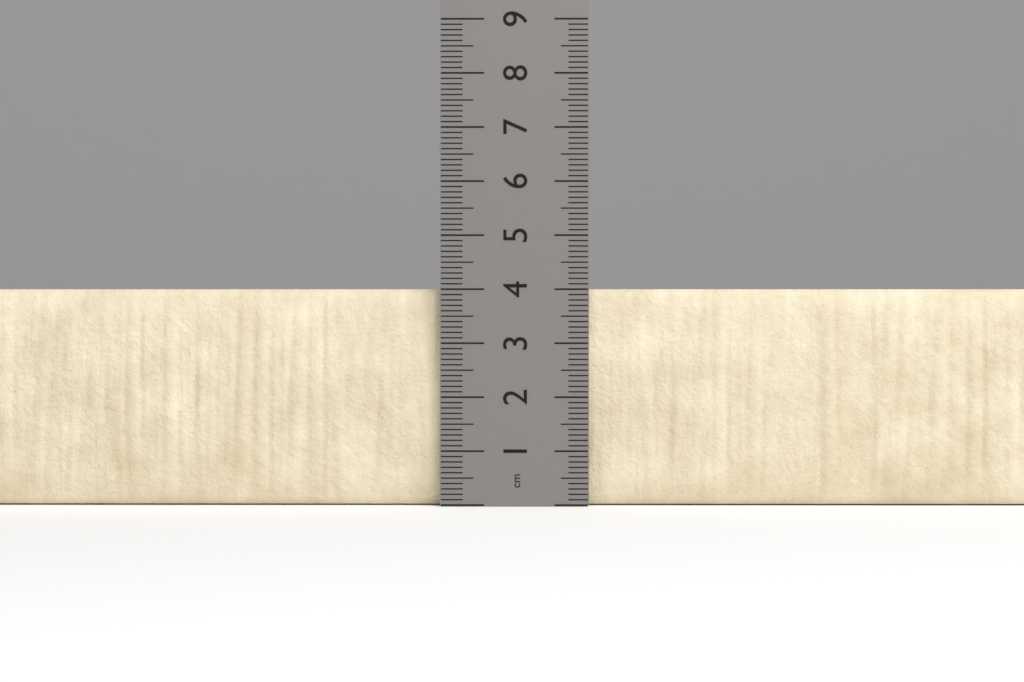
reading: 4.0 cm
